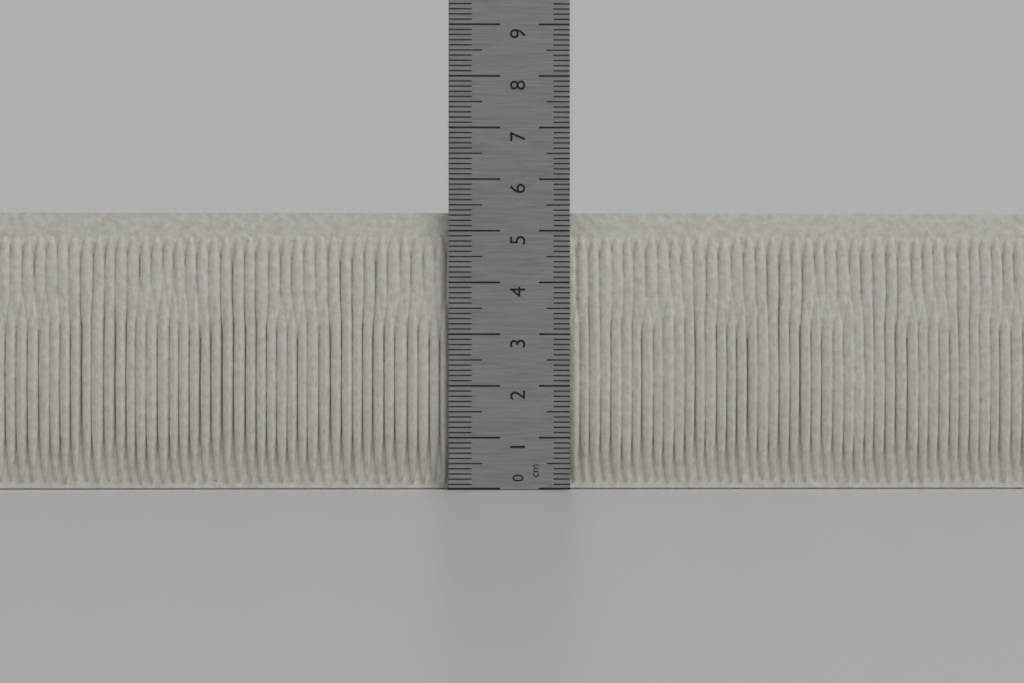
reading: 5.4 cm
